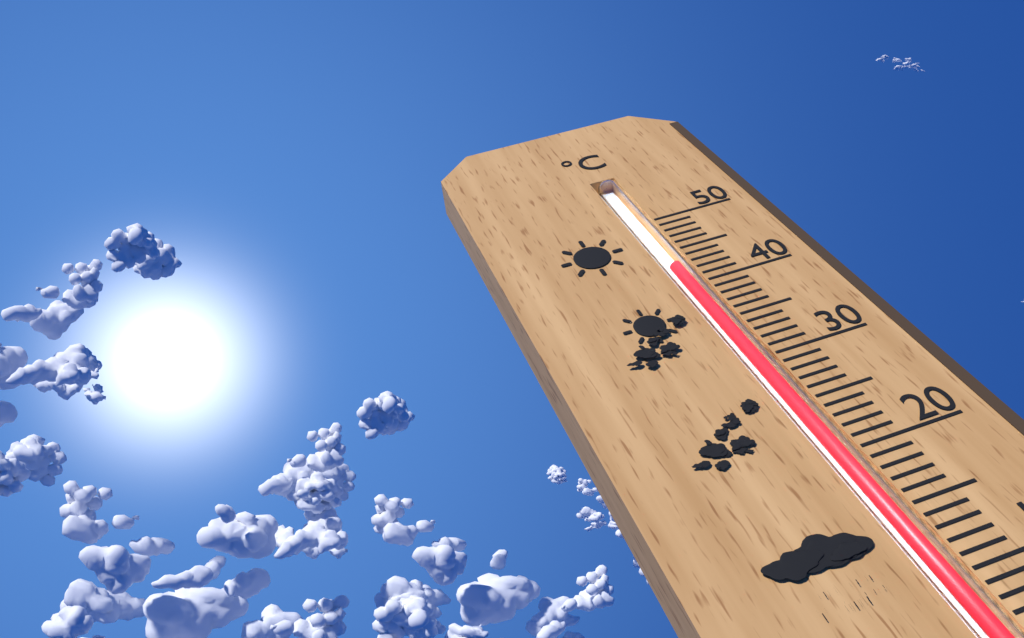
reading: 43 °C
